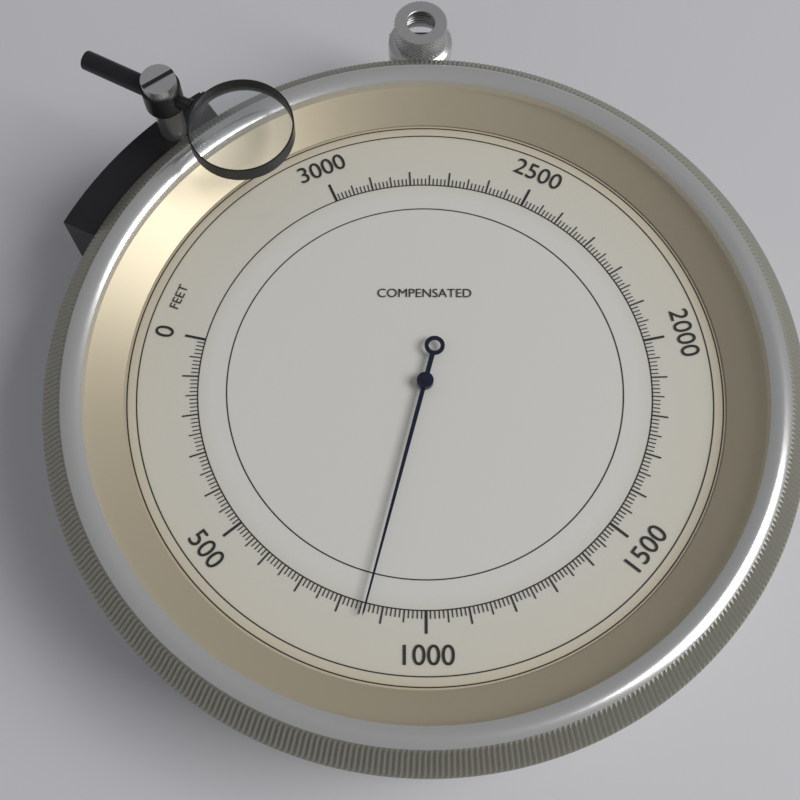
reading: 860 feet
